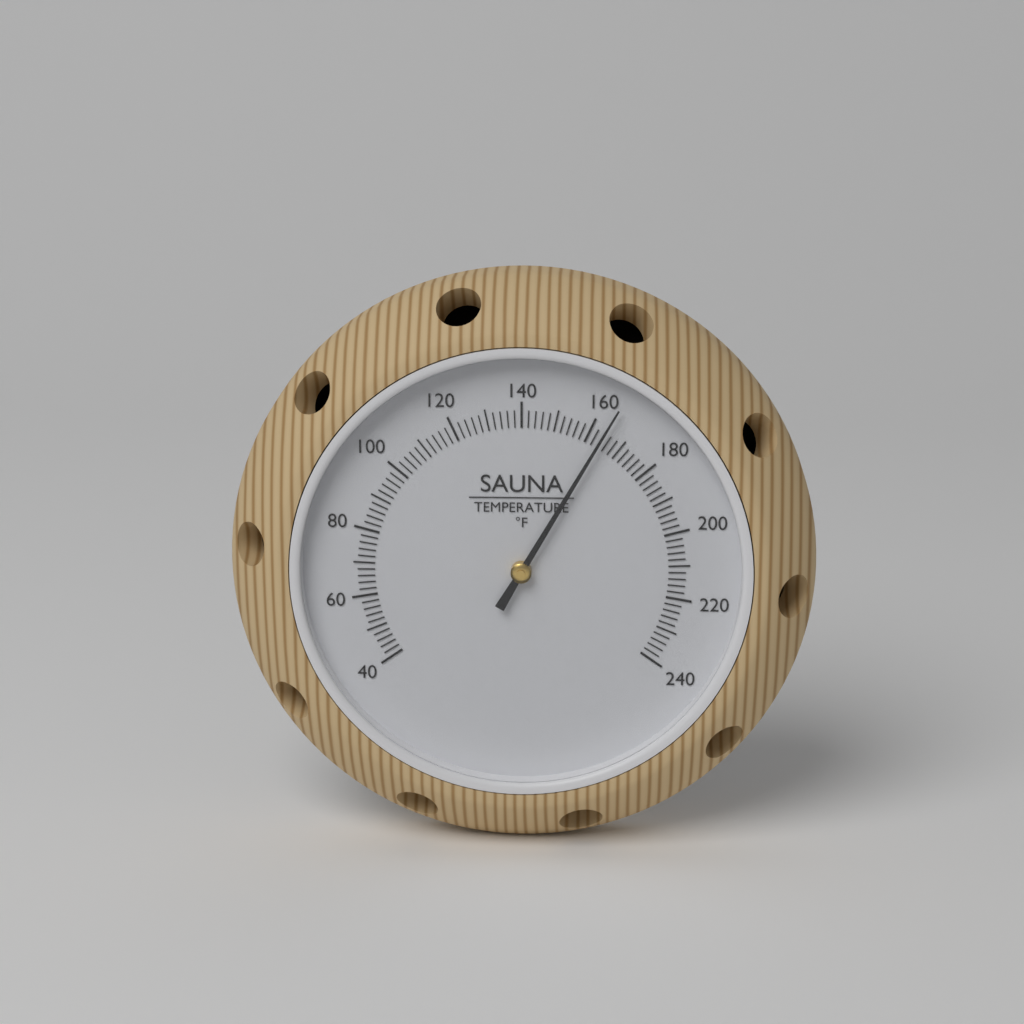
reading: 164 °F
